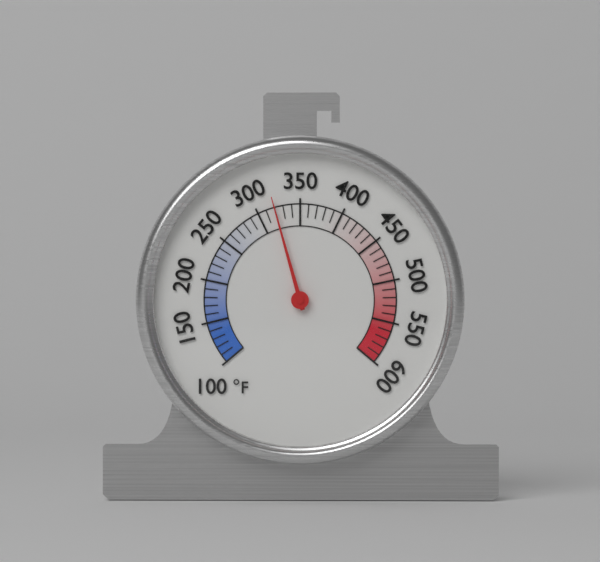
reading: 320 °F
